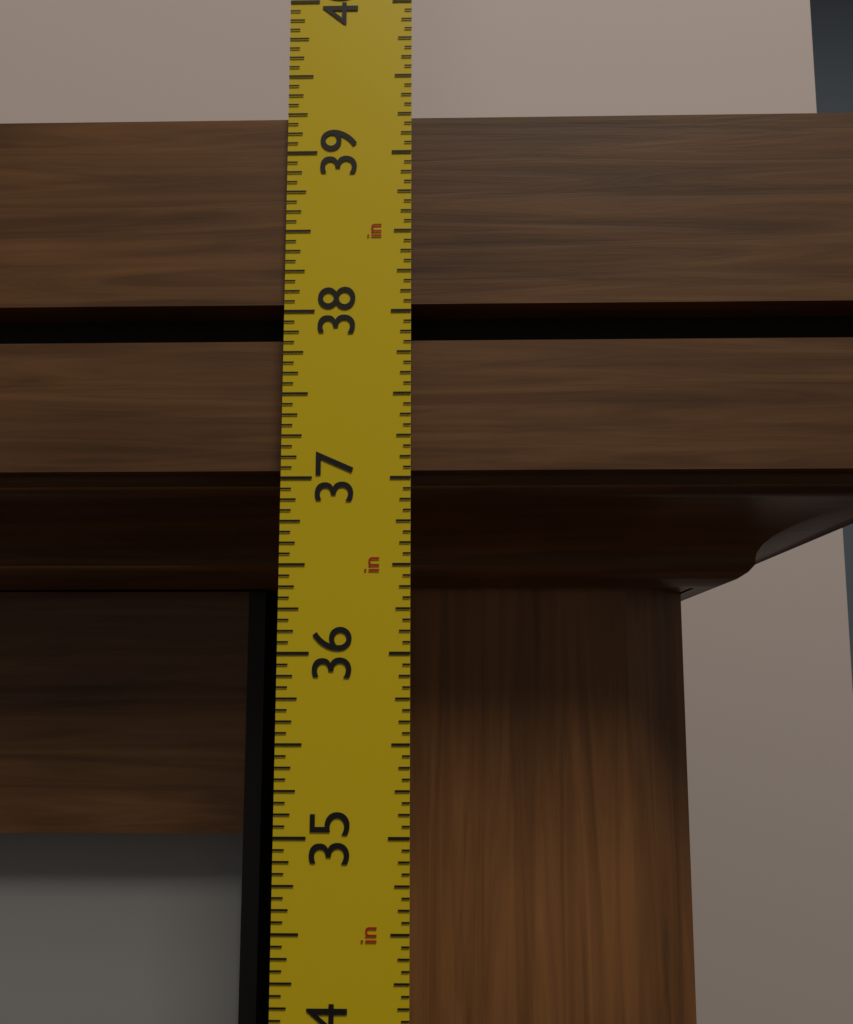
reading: 39.2500 in
